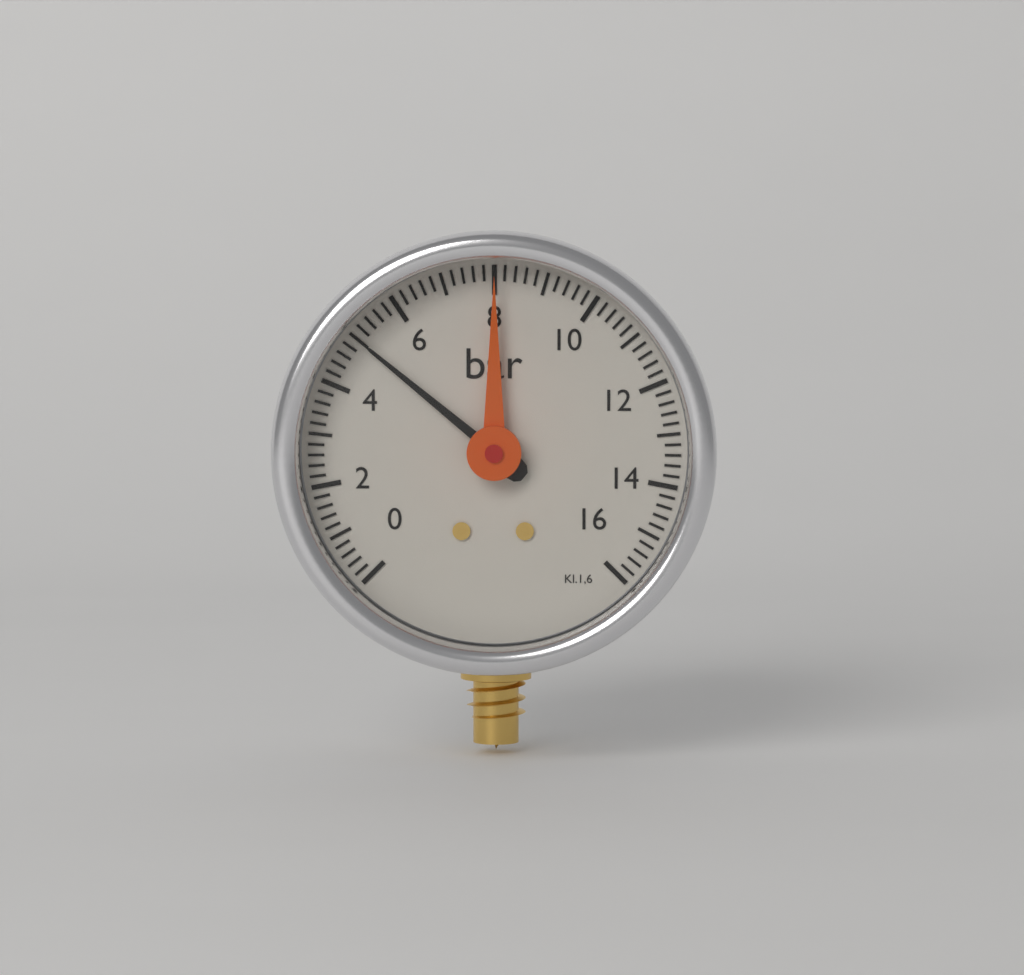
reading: 5.0 bar
